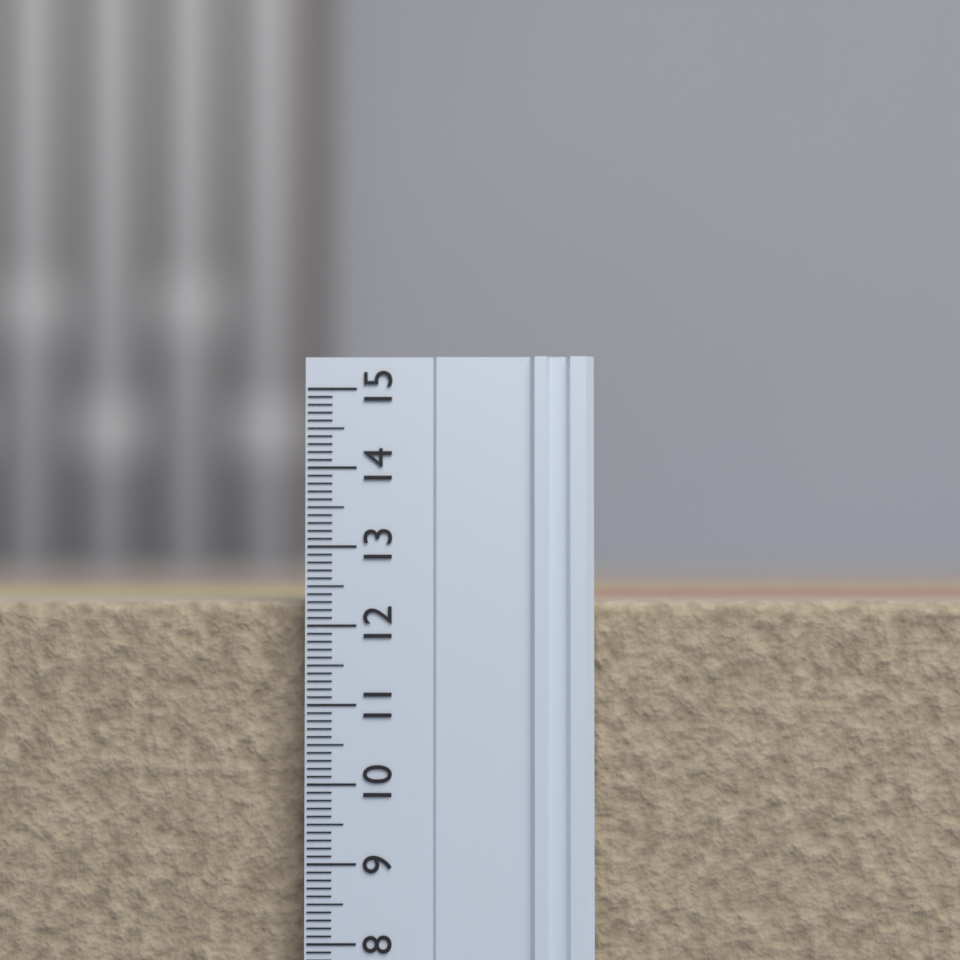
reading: 12.3 (no unit)
